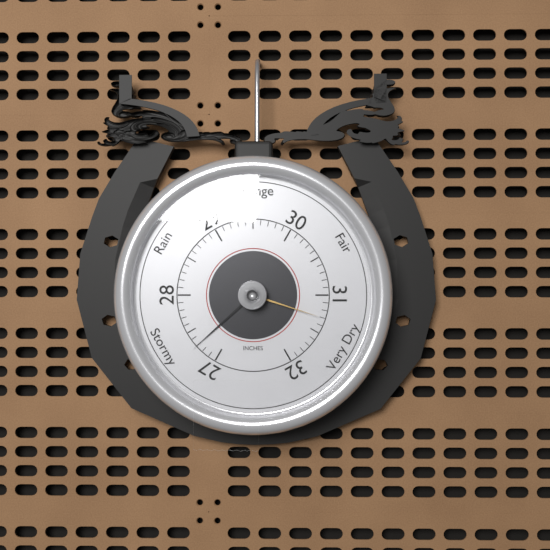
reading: 27.3 inHg
